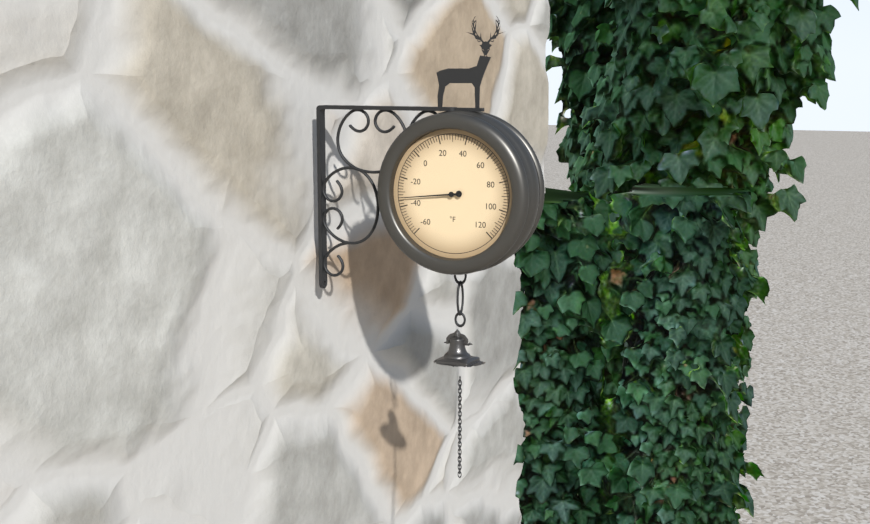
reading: -34 °F
